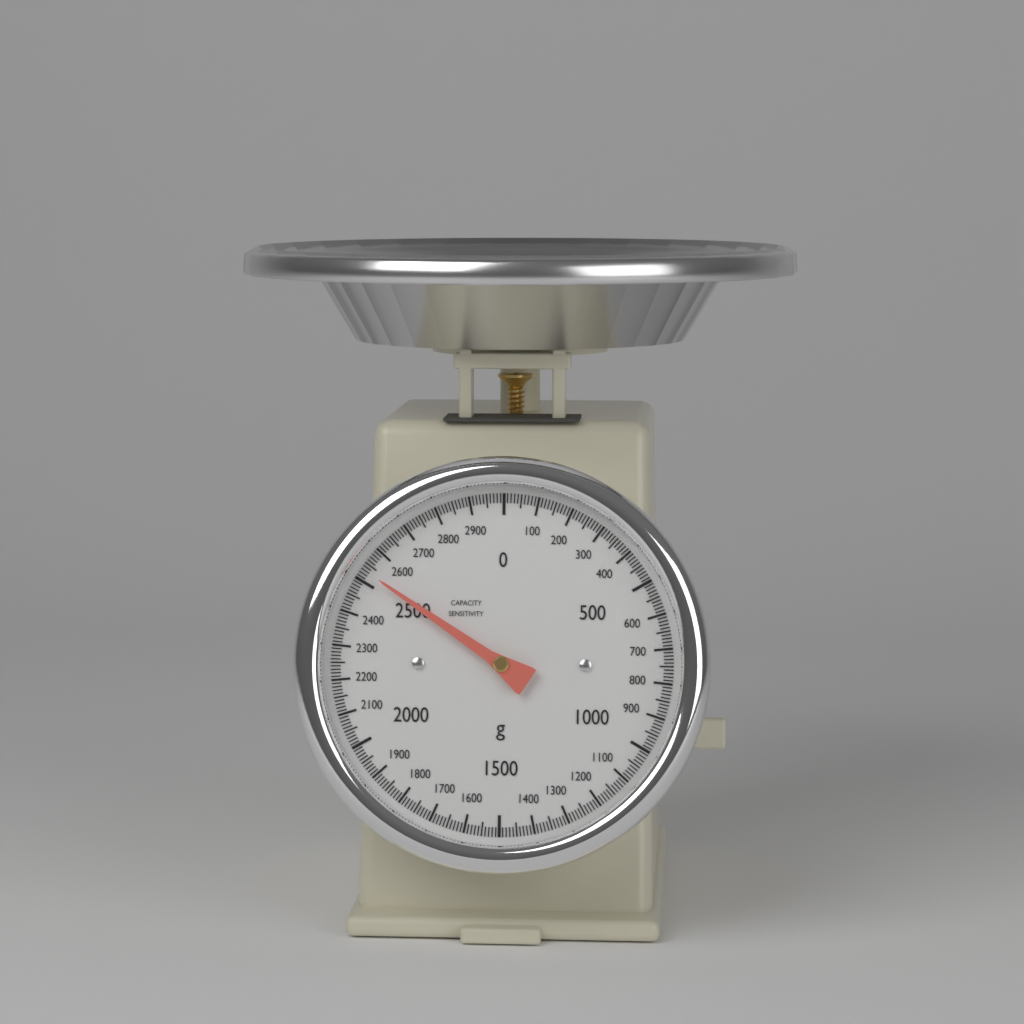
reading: 2530 g
